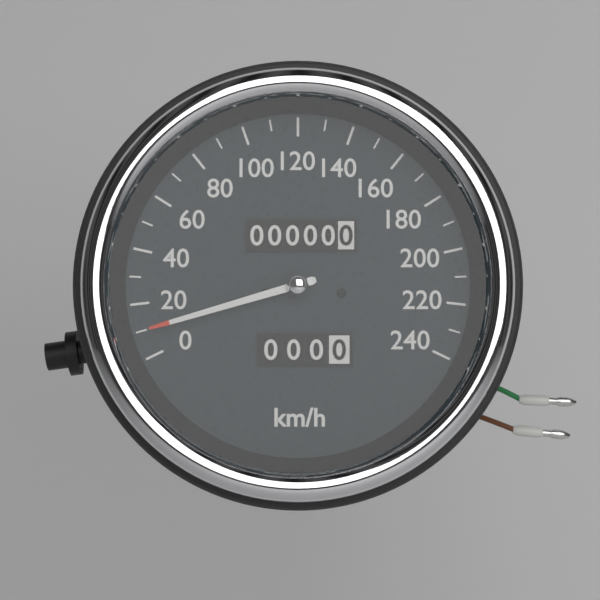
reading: 10 km/h
